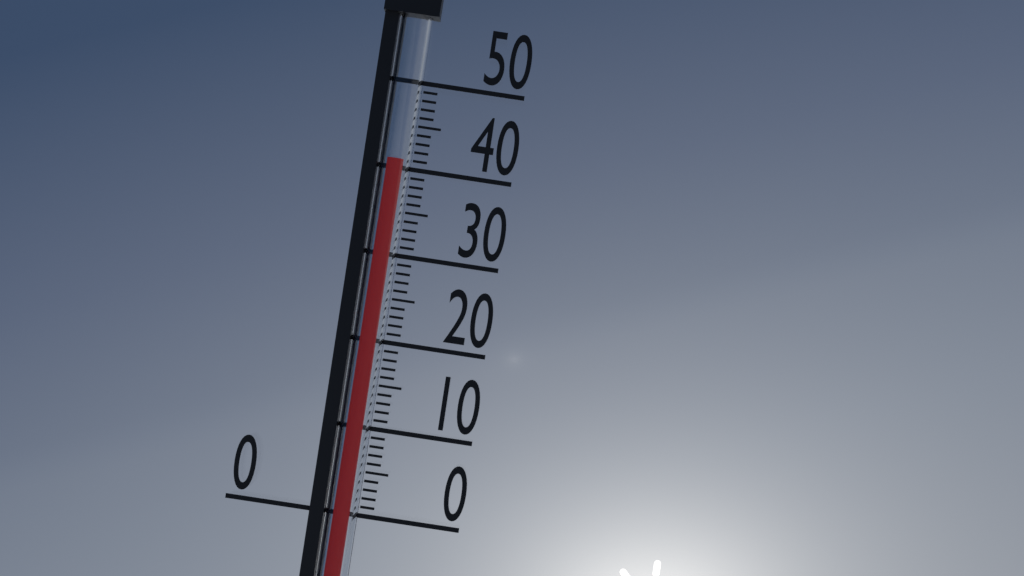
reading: 41 (no unit)
